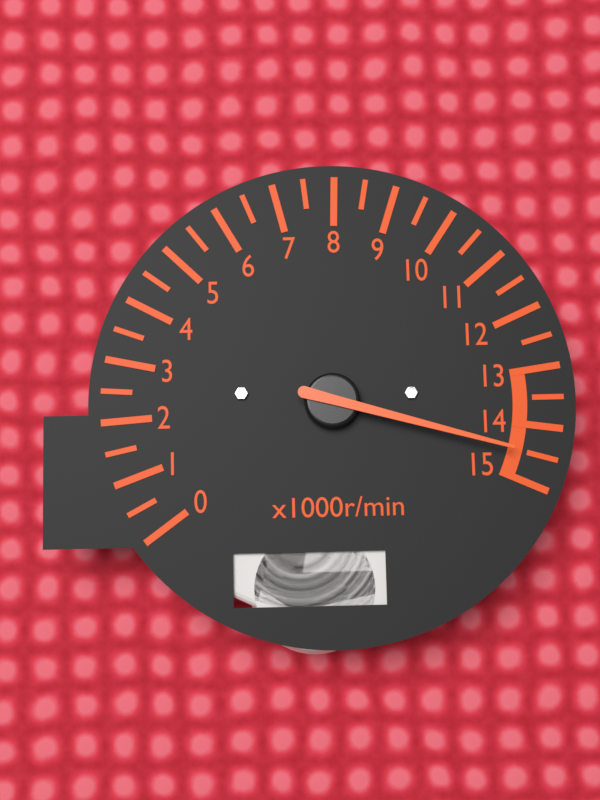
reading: 14.5 x1000r/min
